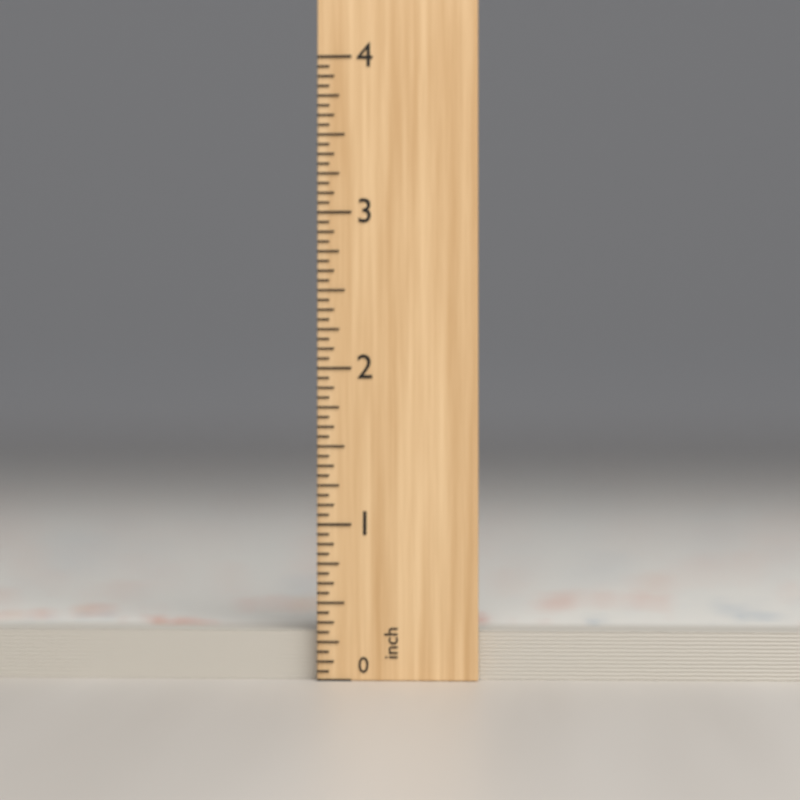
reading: 0.3125 inch
